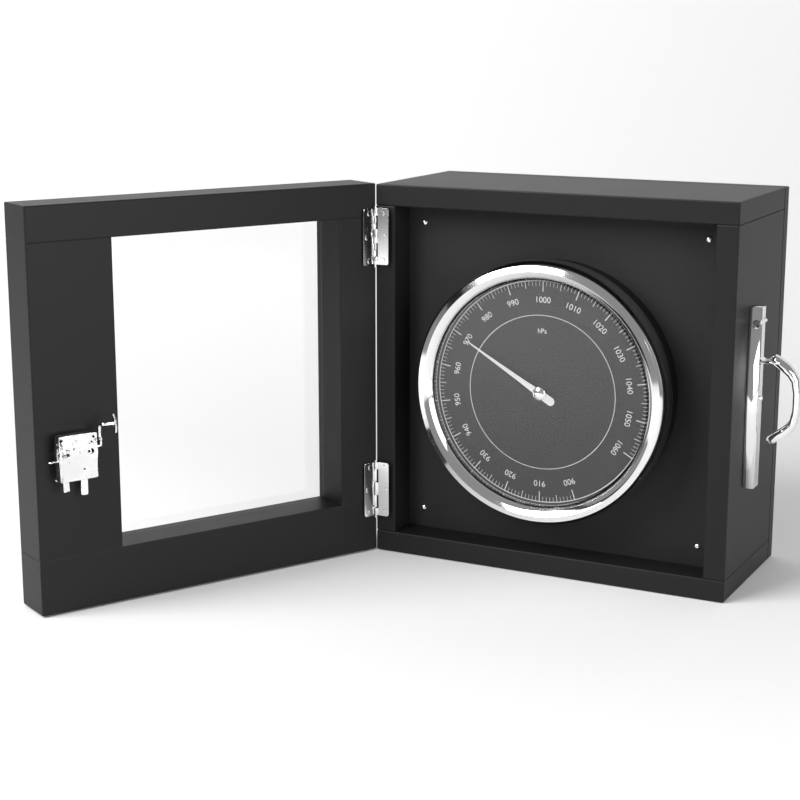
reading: 970 hPa
